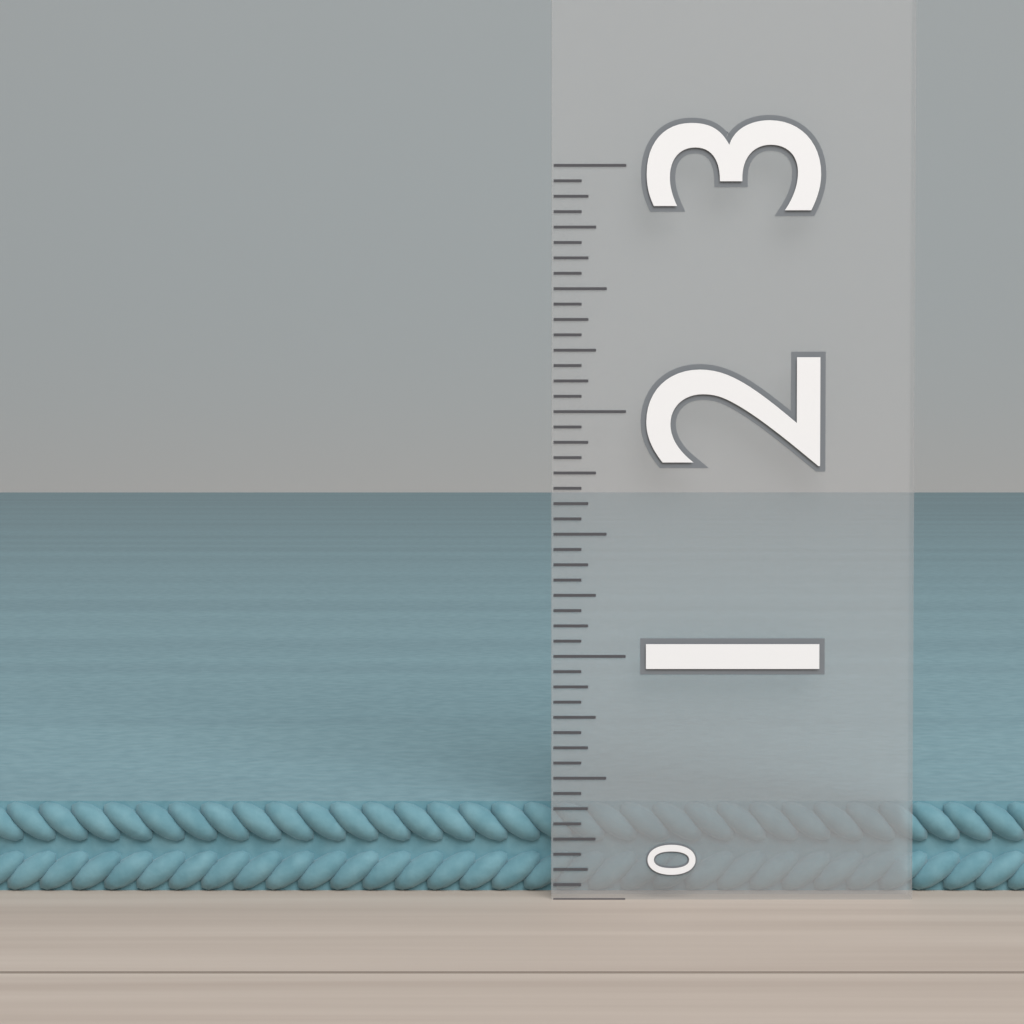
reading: 0.3750 (no unit)
